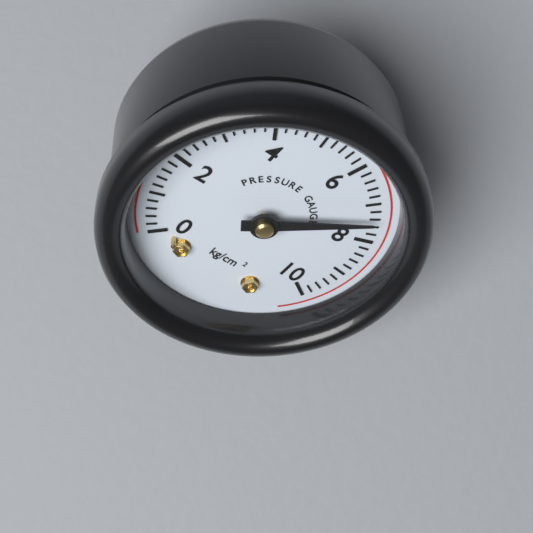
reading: 7.4 kg/cm²
